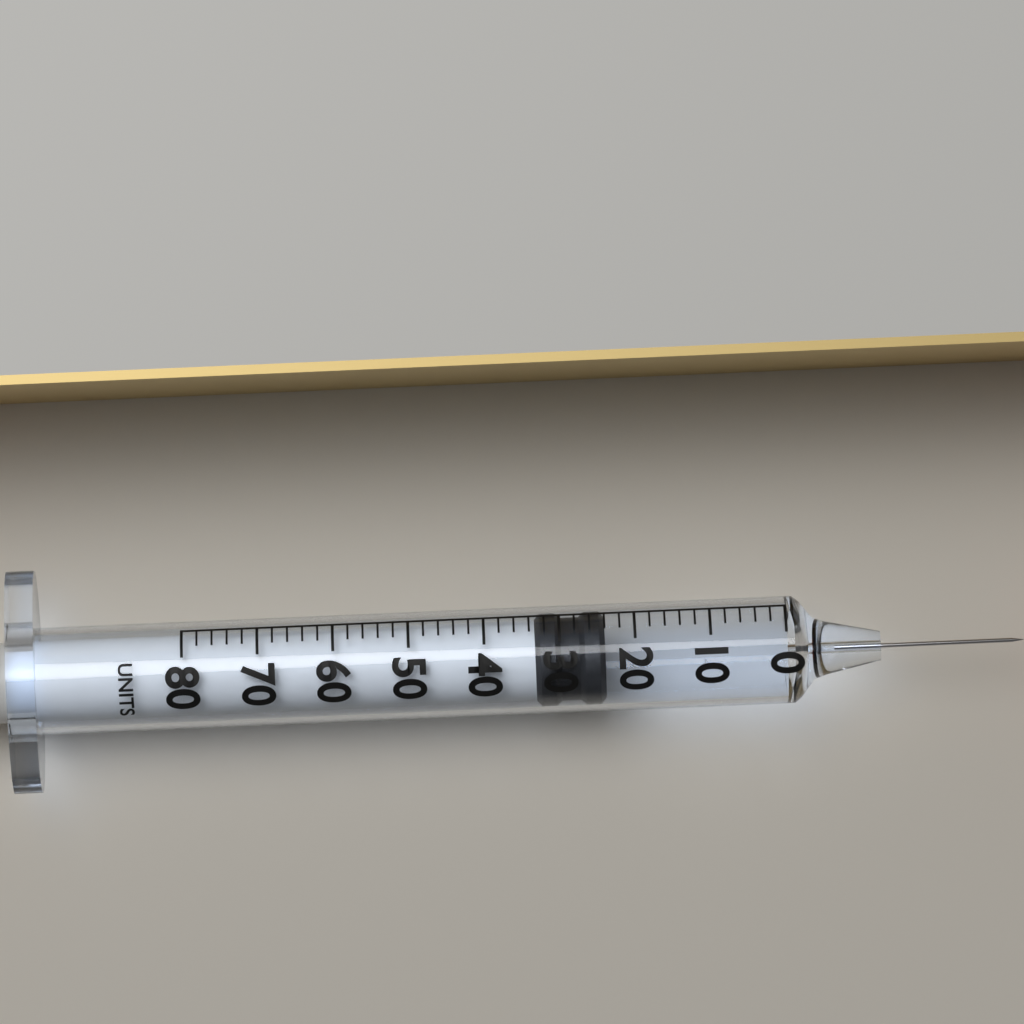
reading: 24 units
